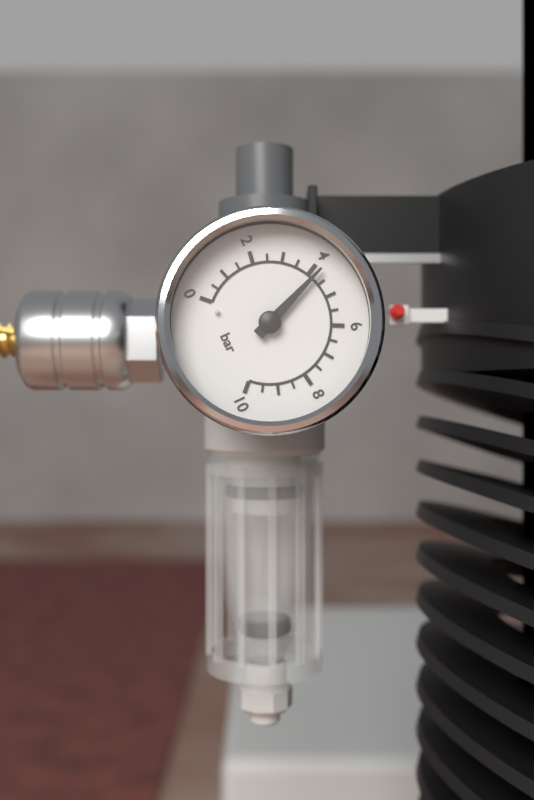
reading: 4.2 bar
